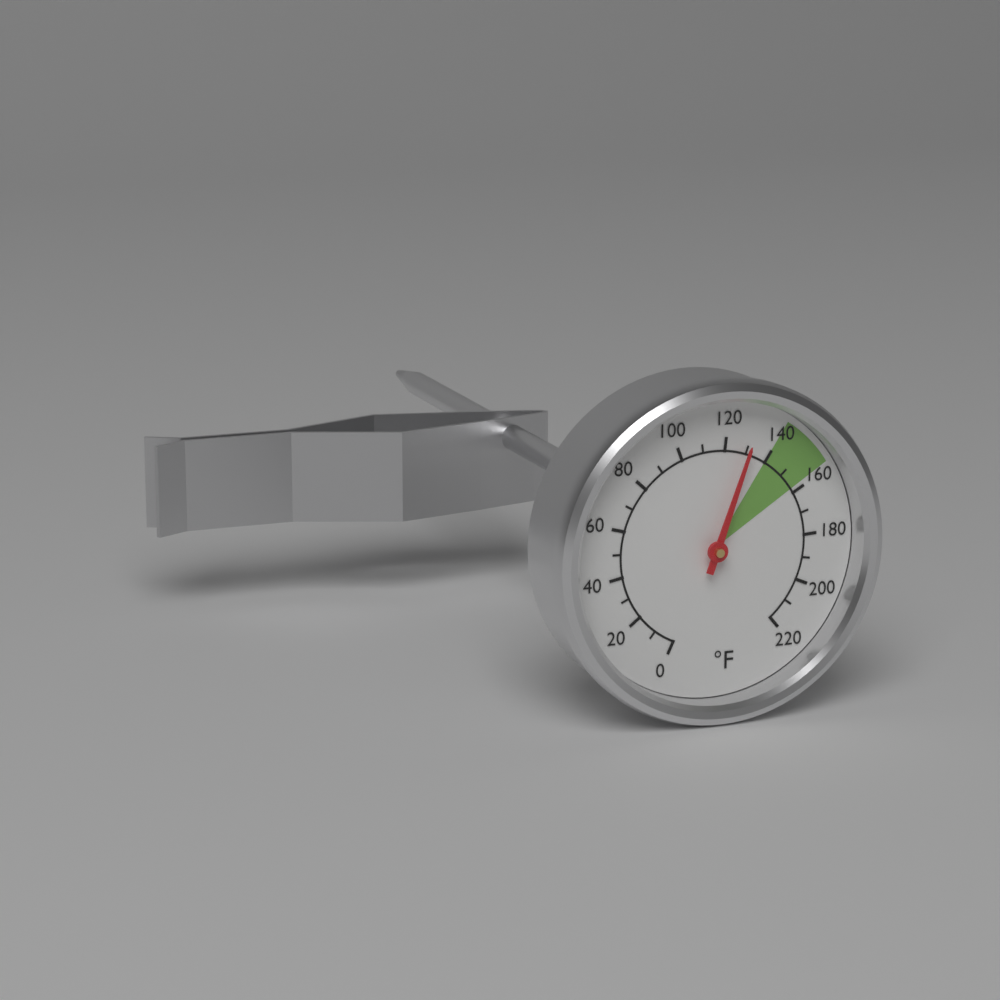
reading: 130 °F
